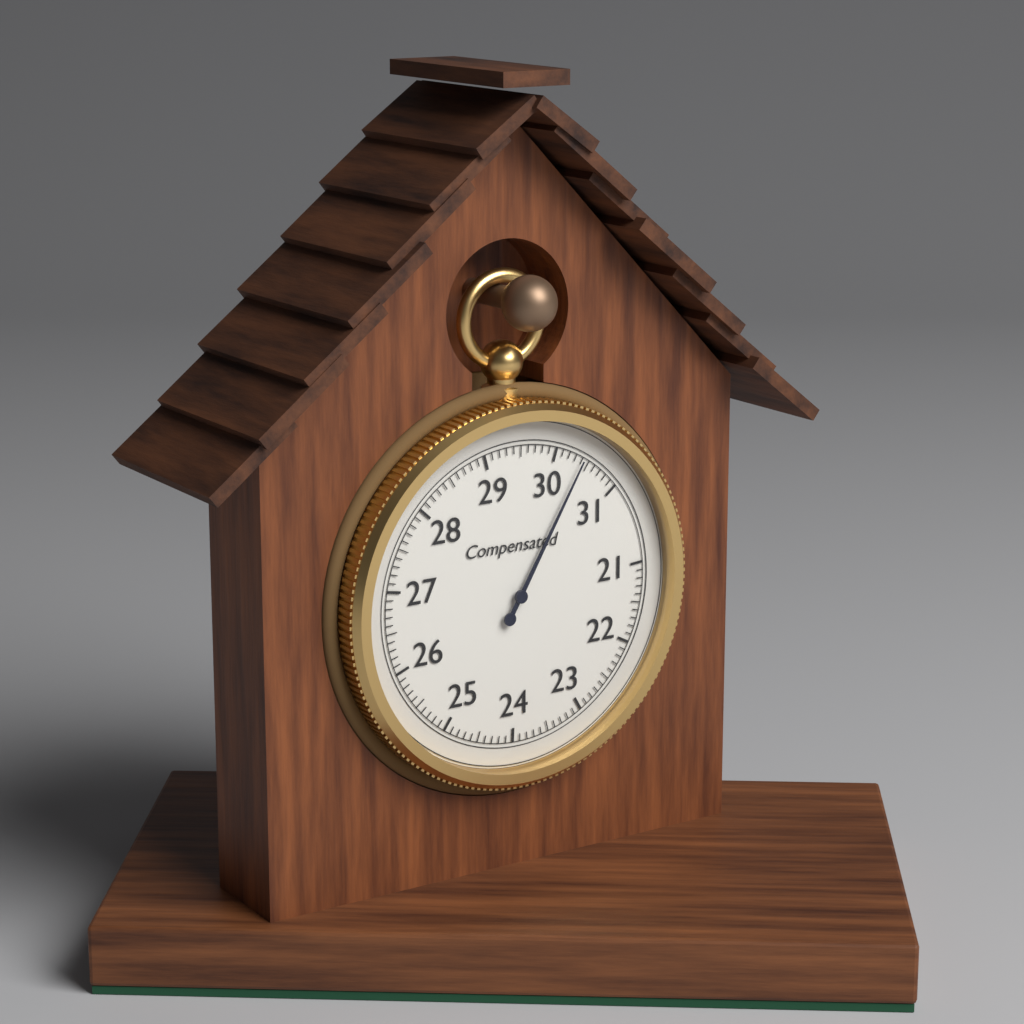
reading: 30.4 (no unit)
